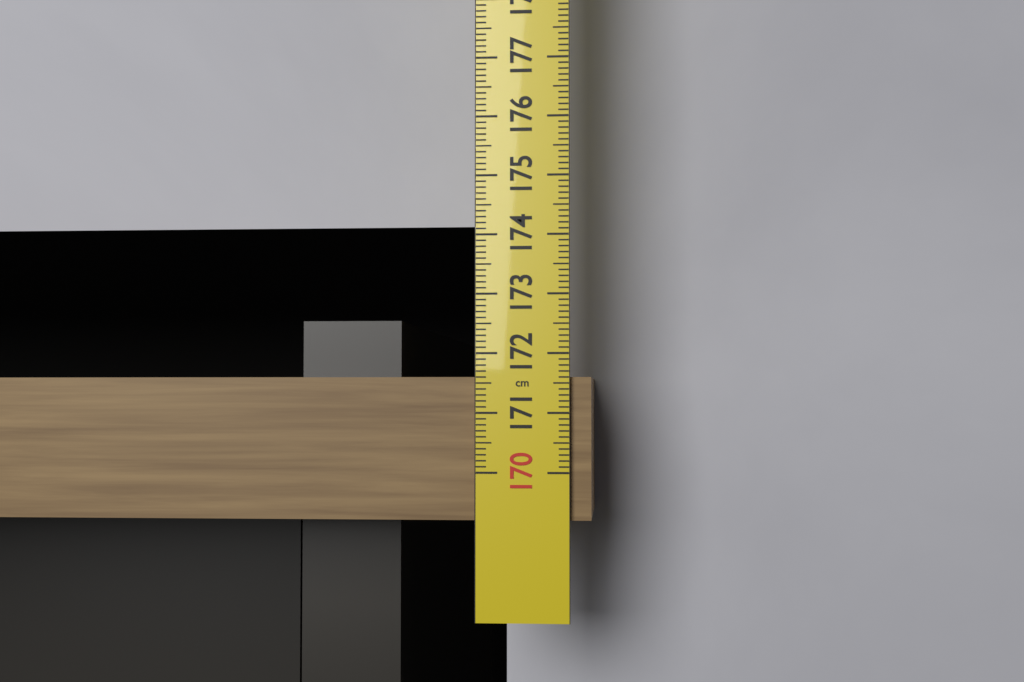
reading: 171.6 cm
